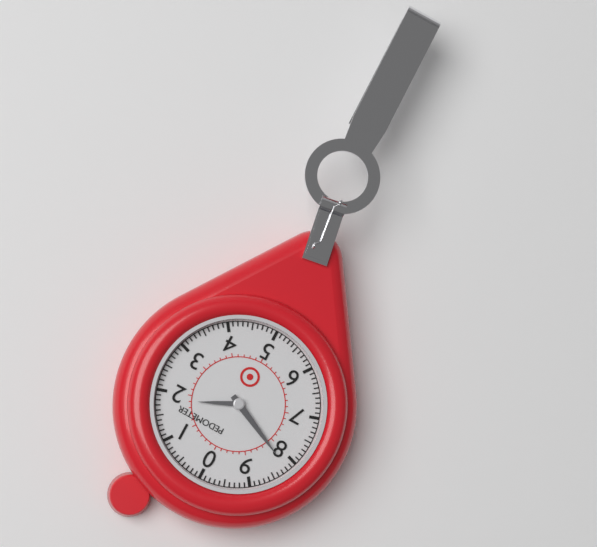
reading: 8.2 (no unit)
